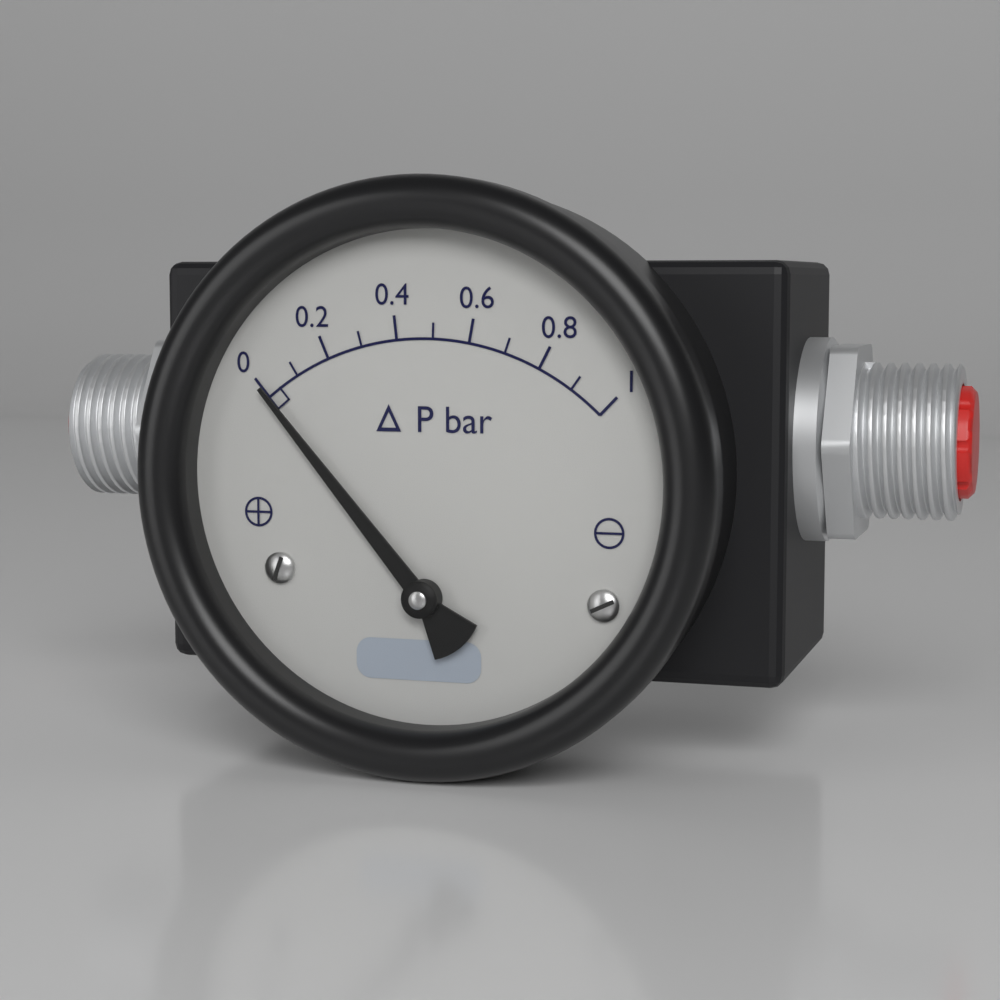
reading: 0.0 bar
